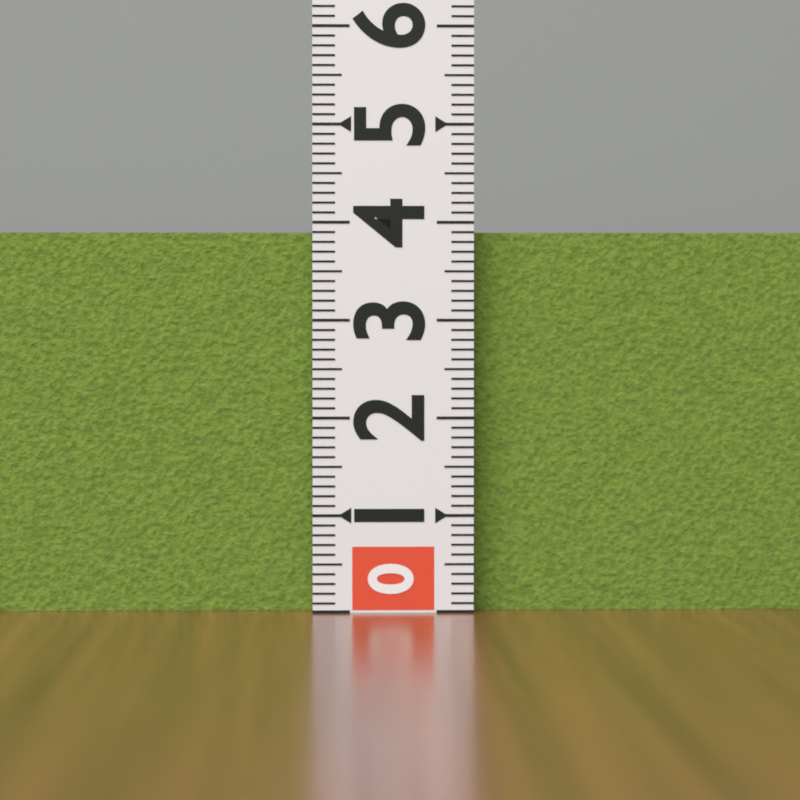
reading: 3.9 (no unit)
